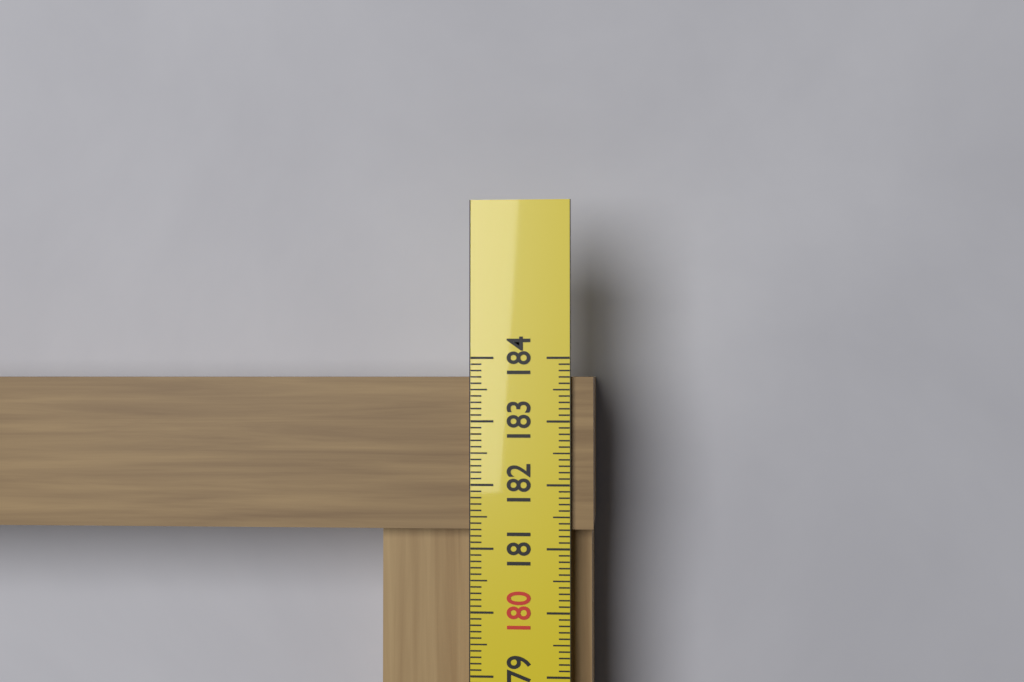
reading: 183.7 cm
